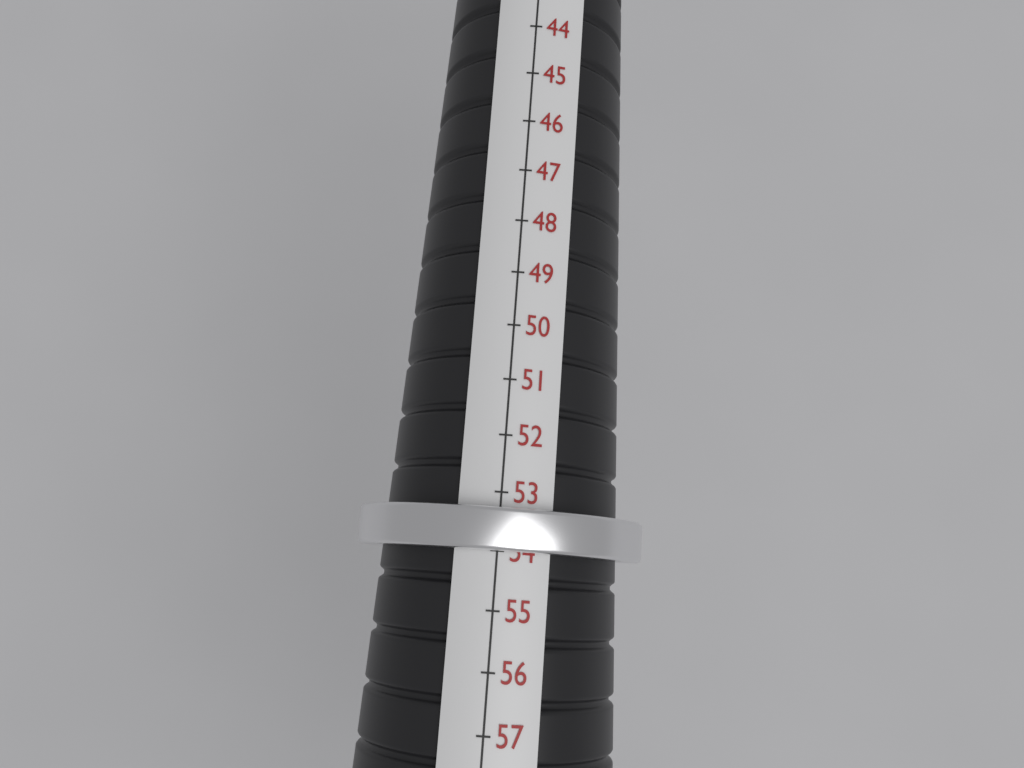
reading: 54 mm
